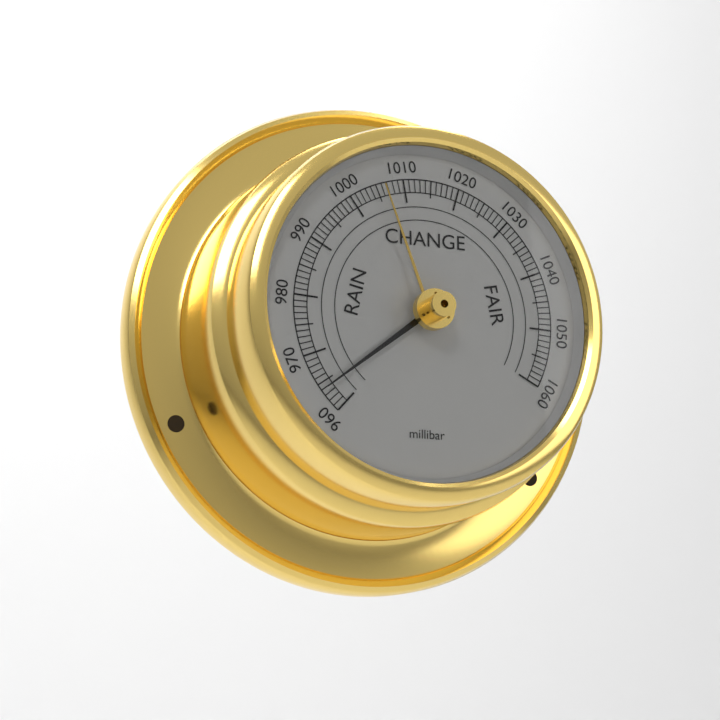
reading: 964 millibar
